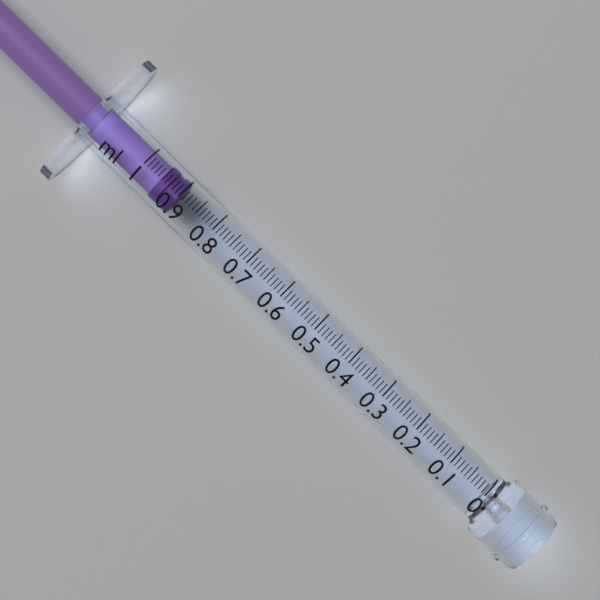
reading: 0.90 ml
